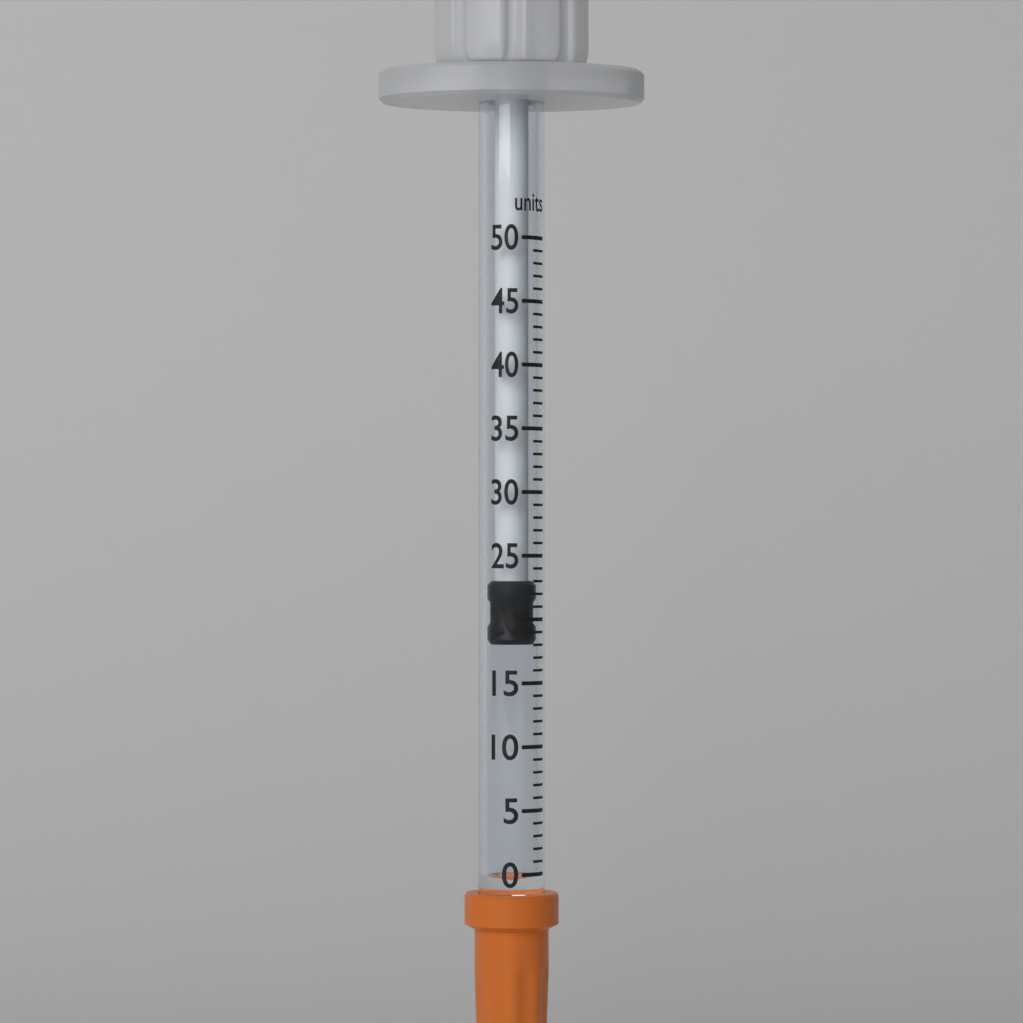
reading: 18 units
